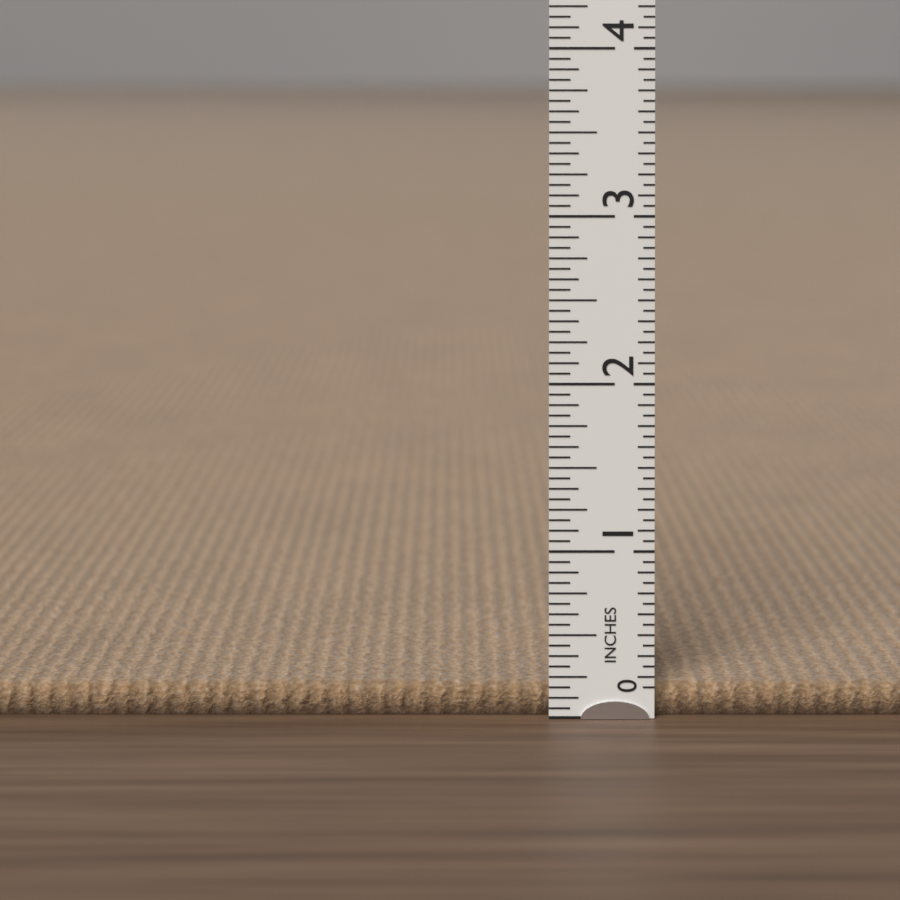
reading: 0.1875 in
